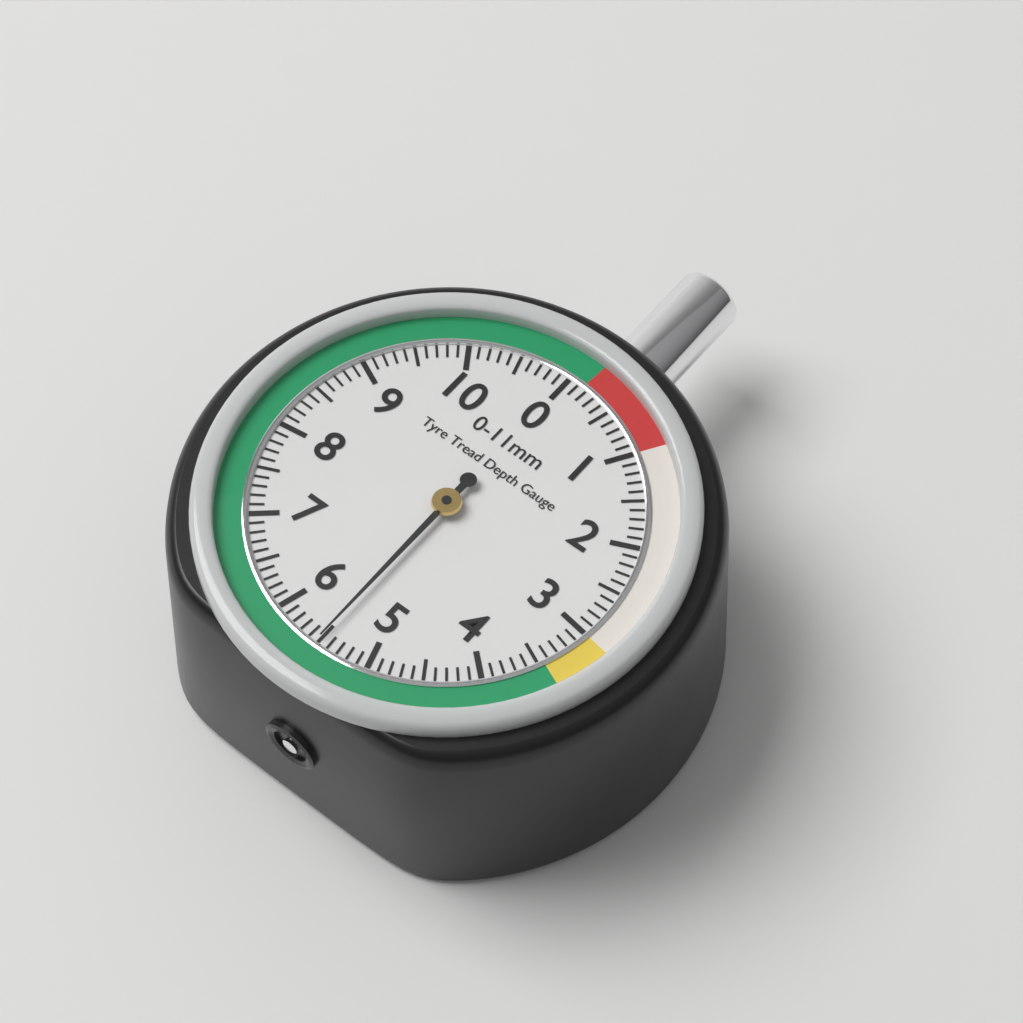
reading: 5.5 mm
